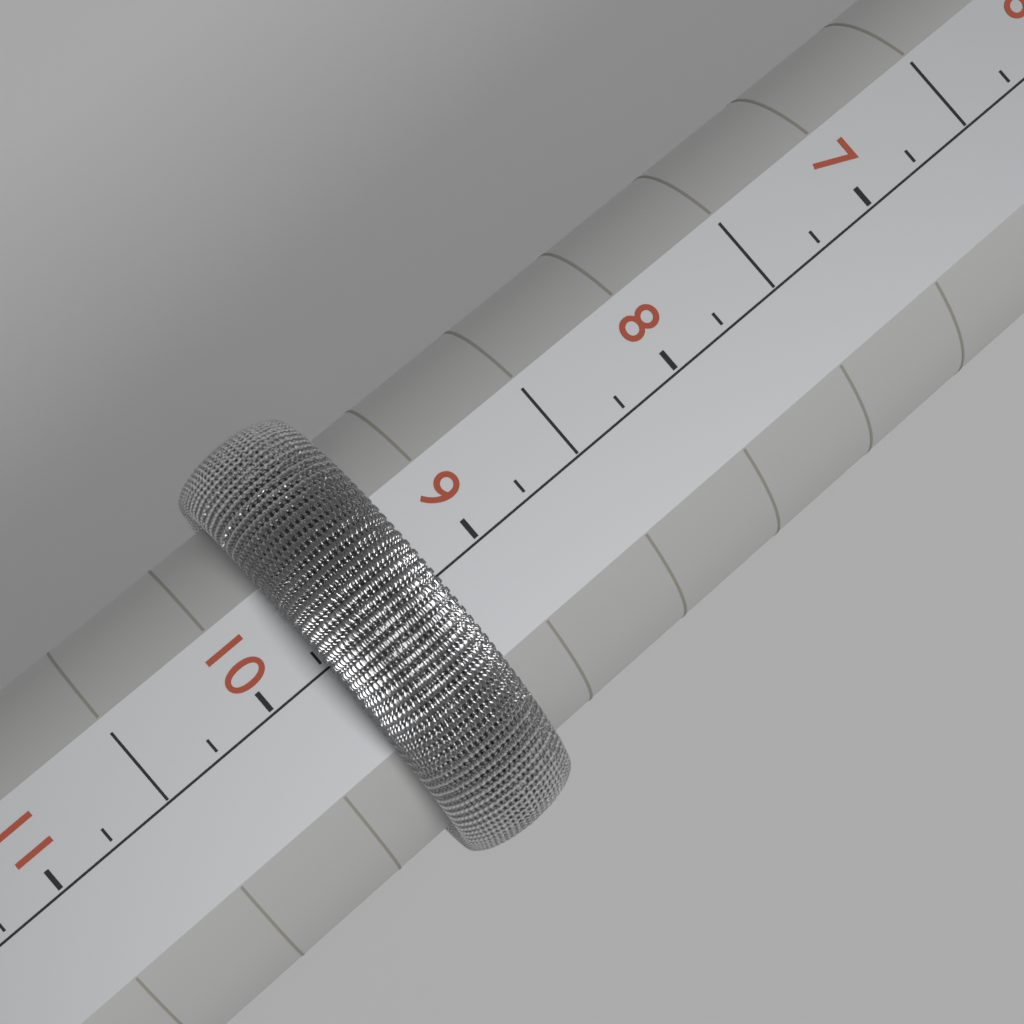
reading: 9.75 (no unit)
